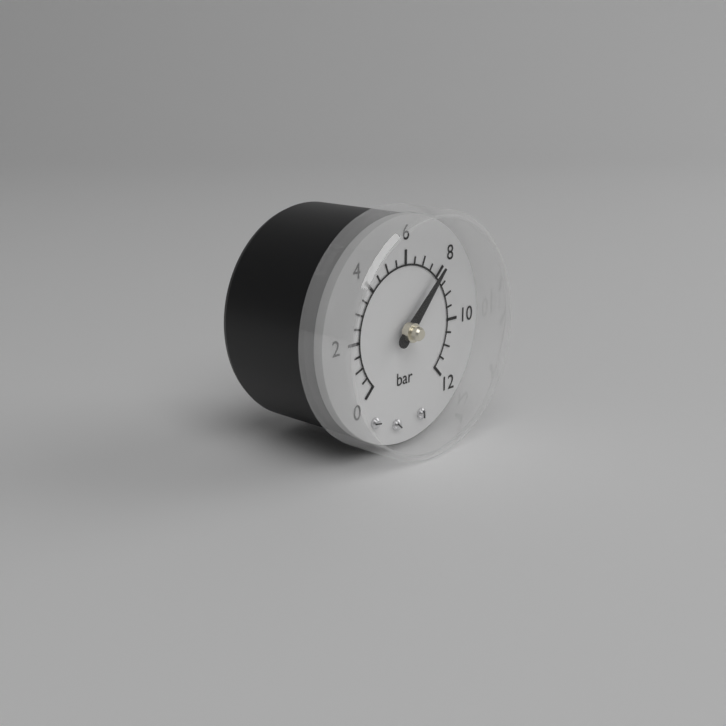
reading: 8.0 bar
